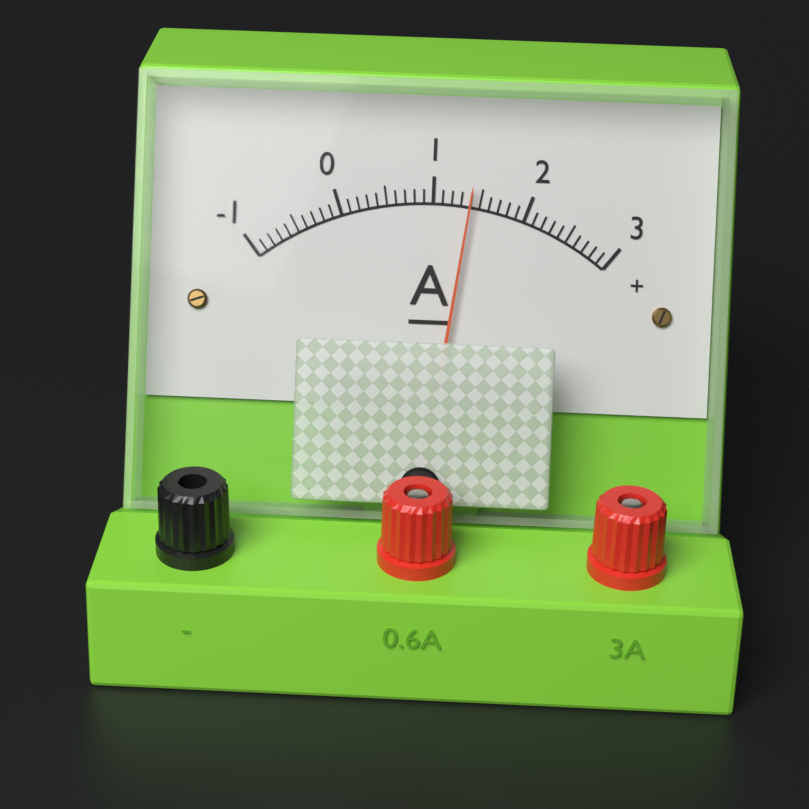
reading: 1.4 A
